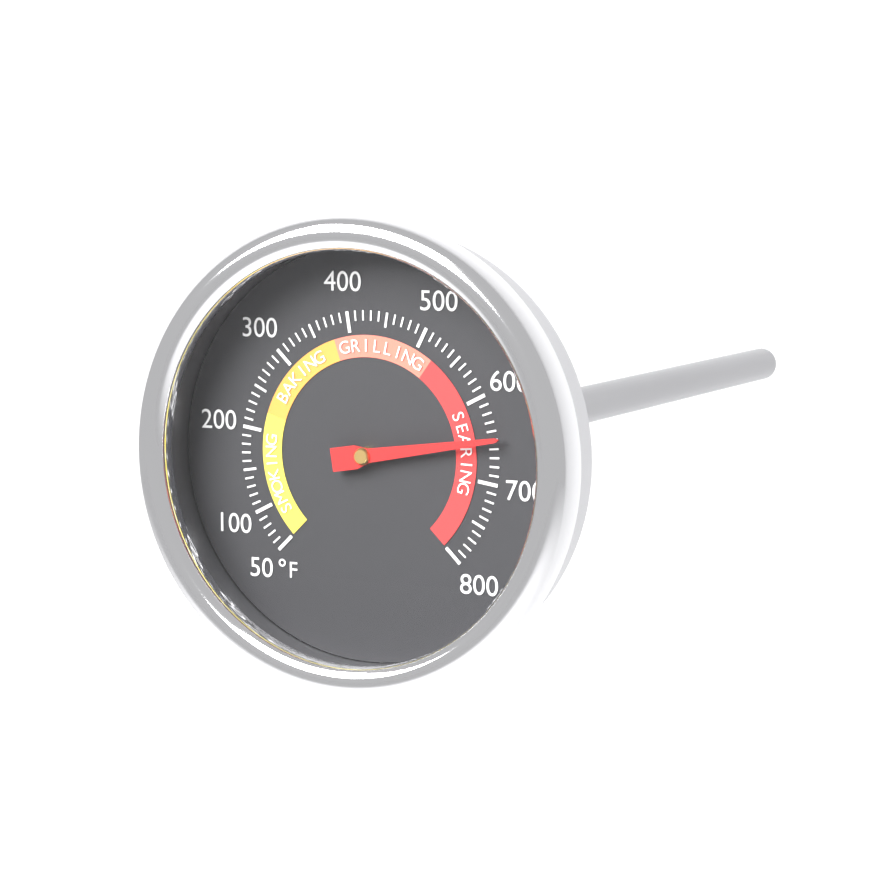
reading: 650 °F
